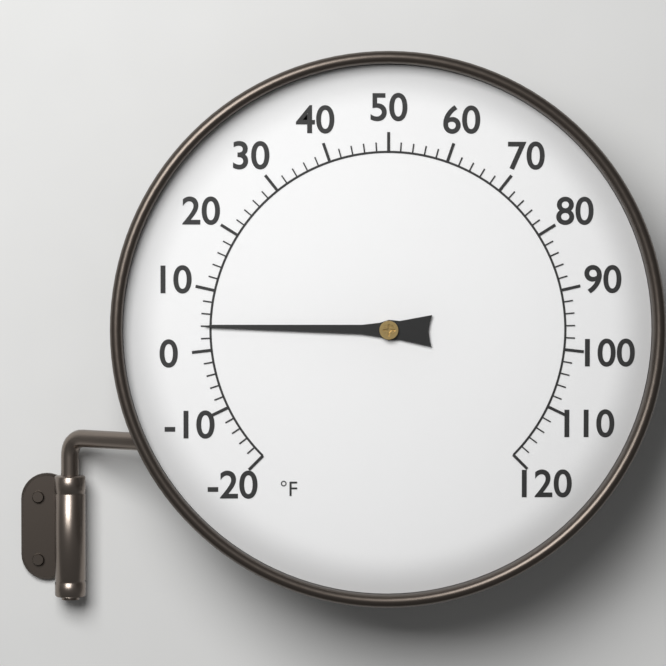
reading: 4 °F
